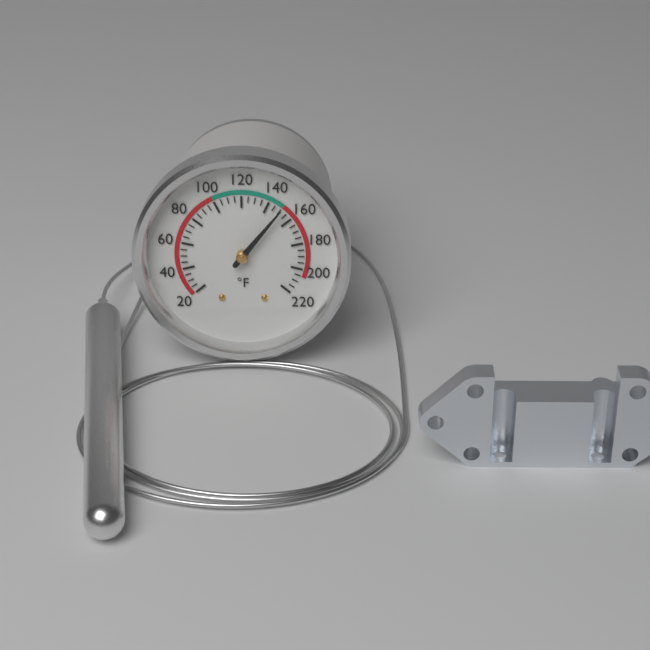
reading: 150 °F
